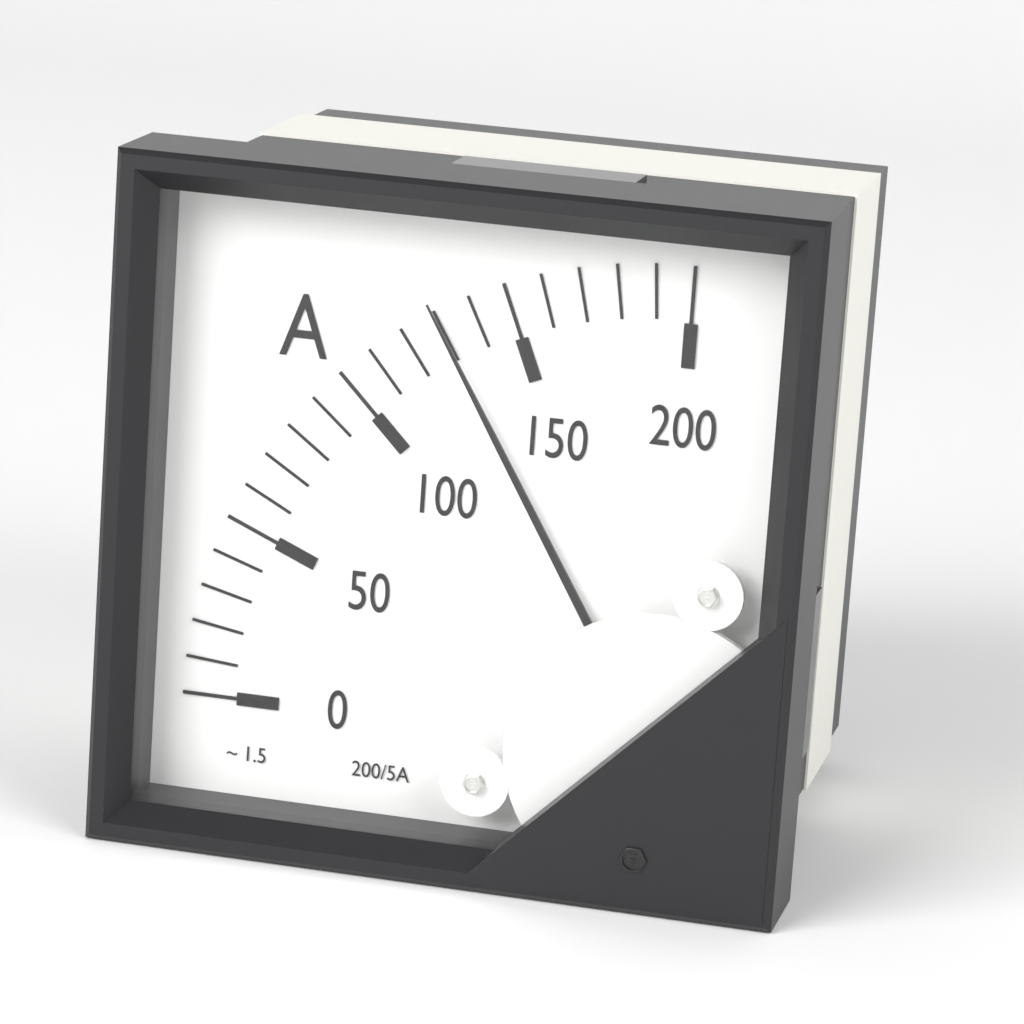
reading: 130 A
